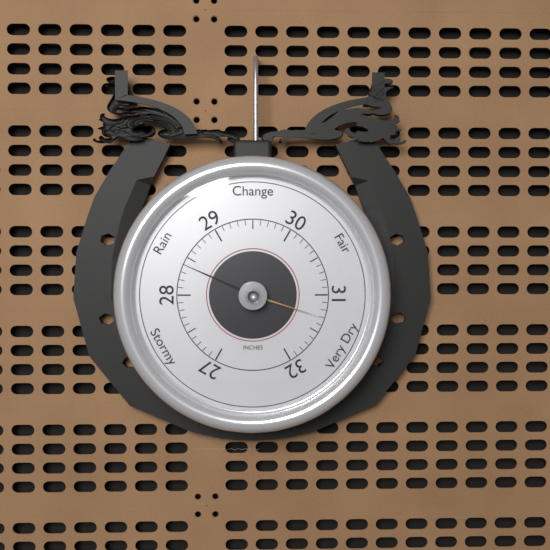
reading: 28.4 inHg
